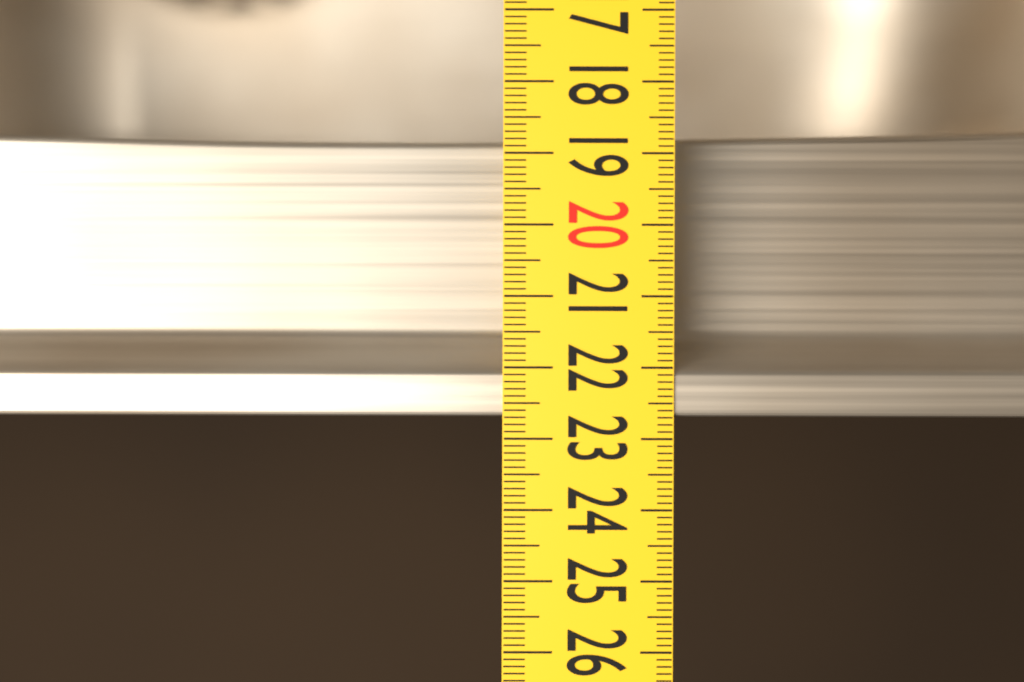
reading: 22.7 (no unit)
